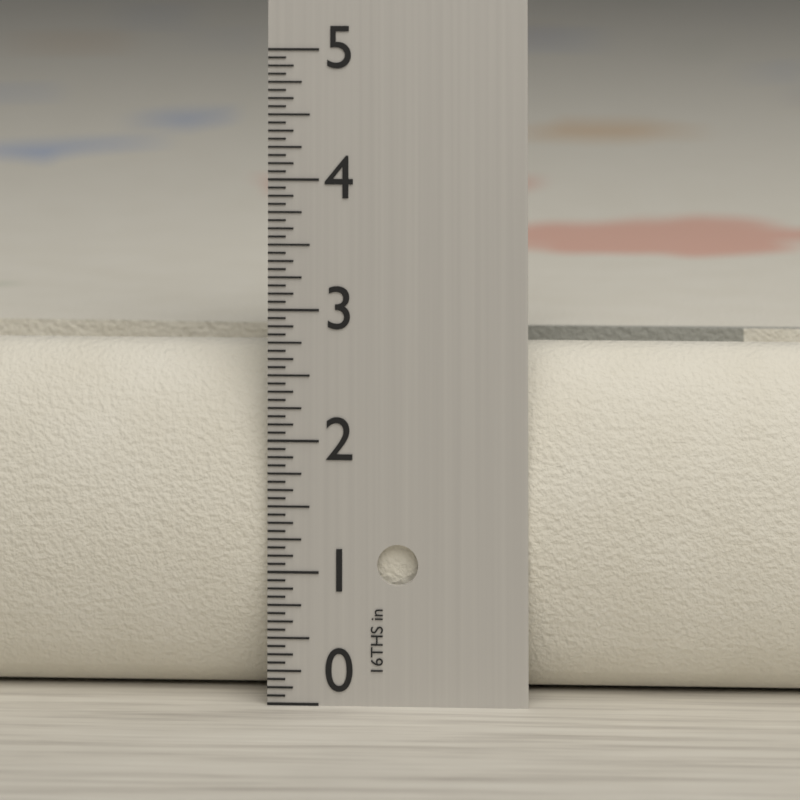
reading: 2.6875 in
